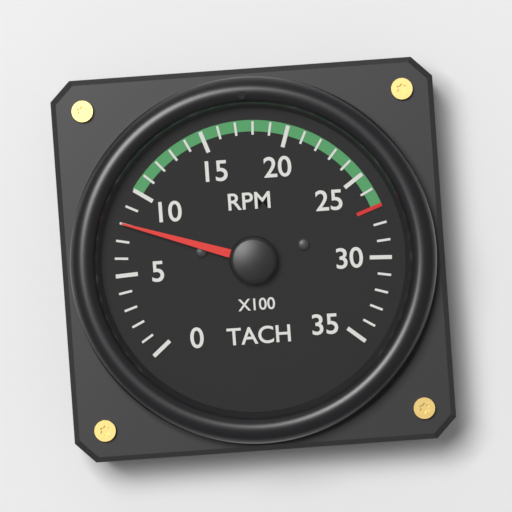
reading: 800 RPM
